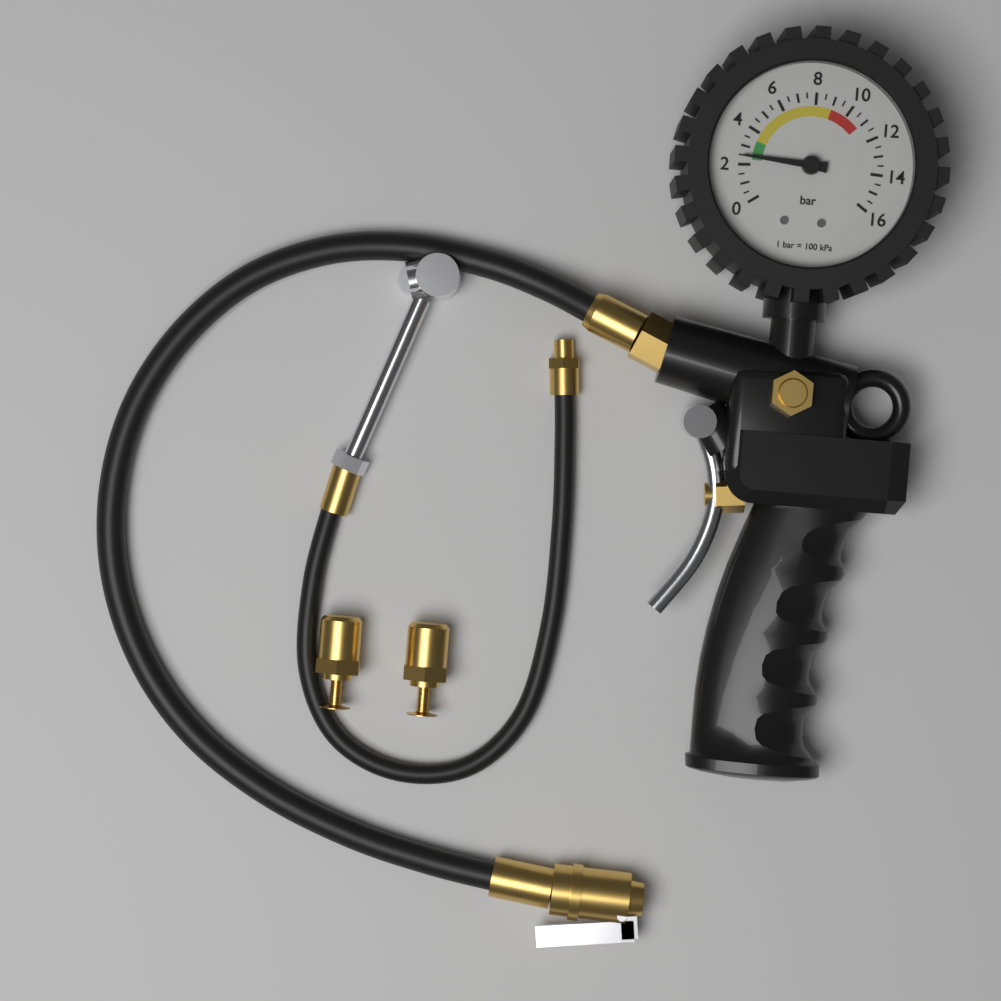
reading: 2.5 bar
